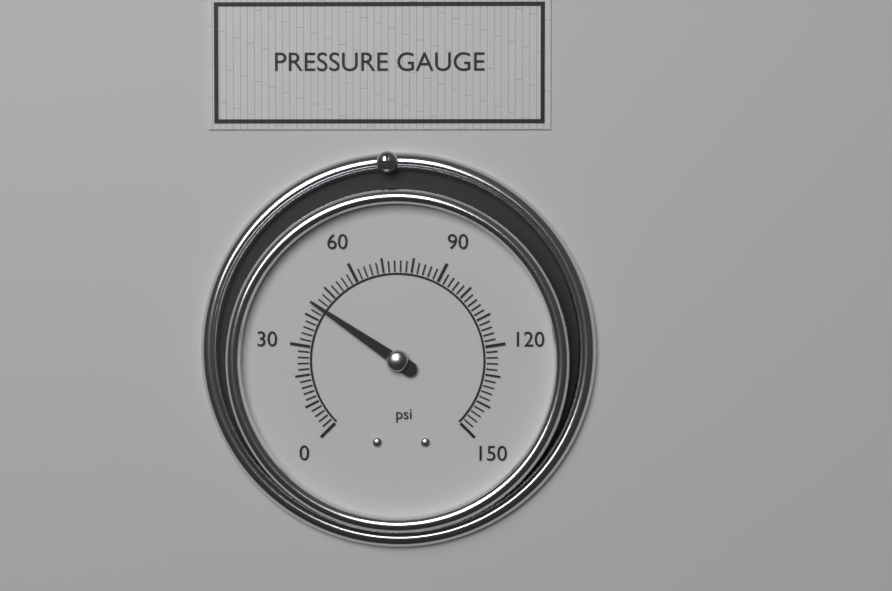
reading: 44 psi
